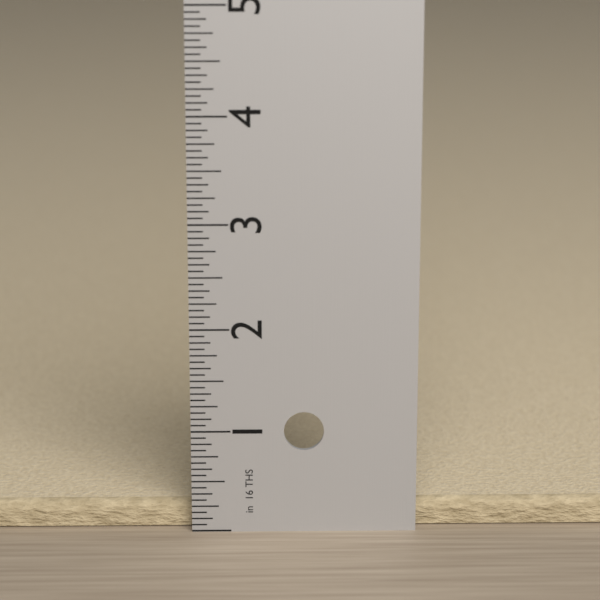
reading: 0.2500 in
